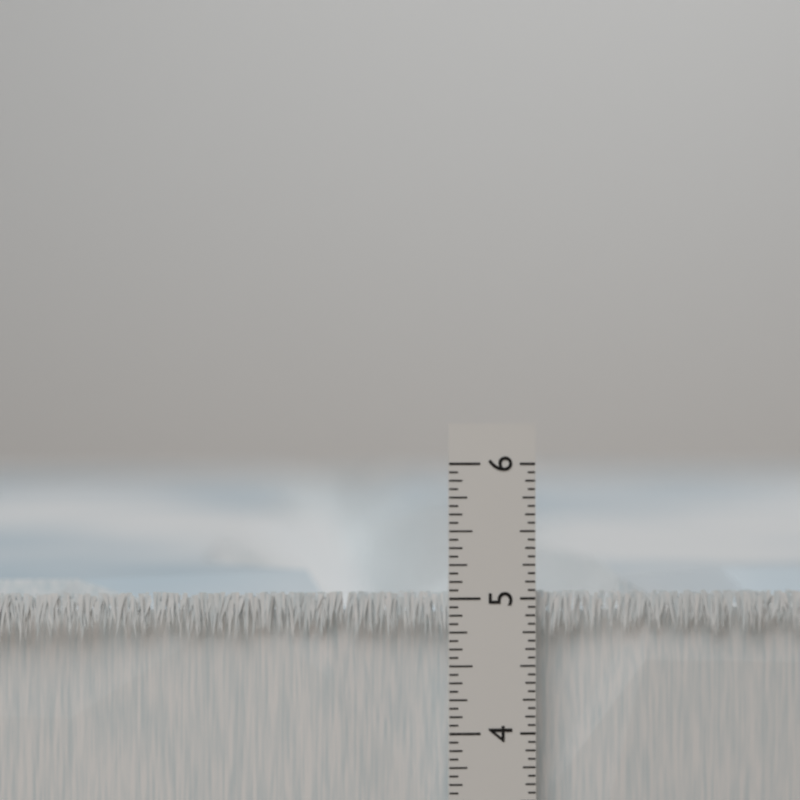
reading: 5.0625 in
